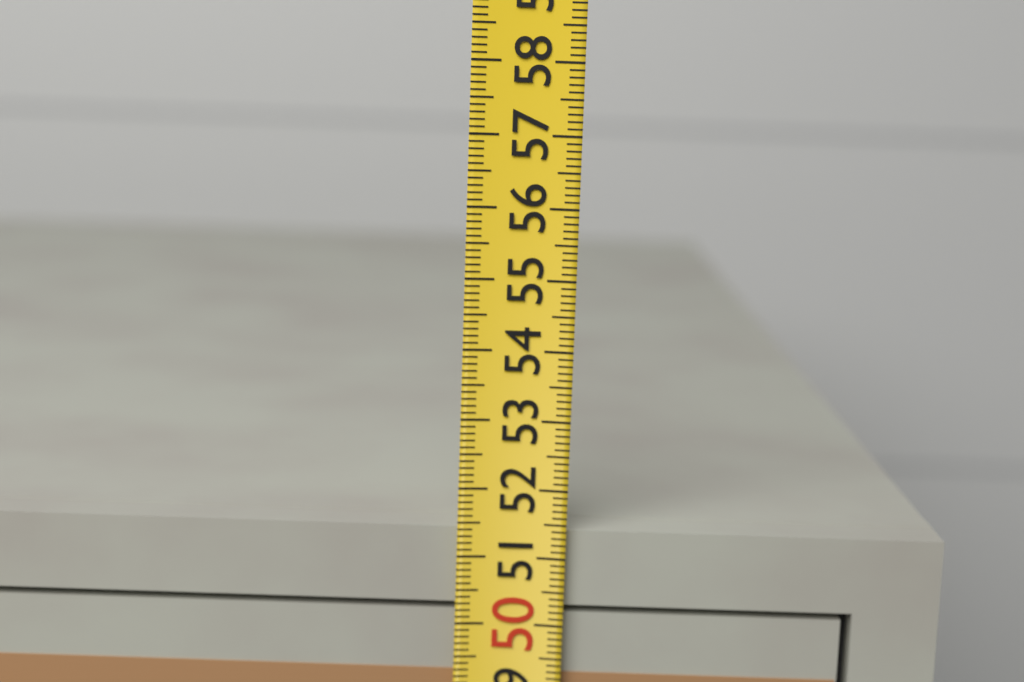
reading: 51.4 (no unit)
